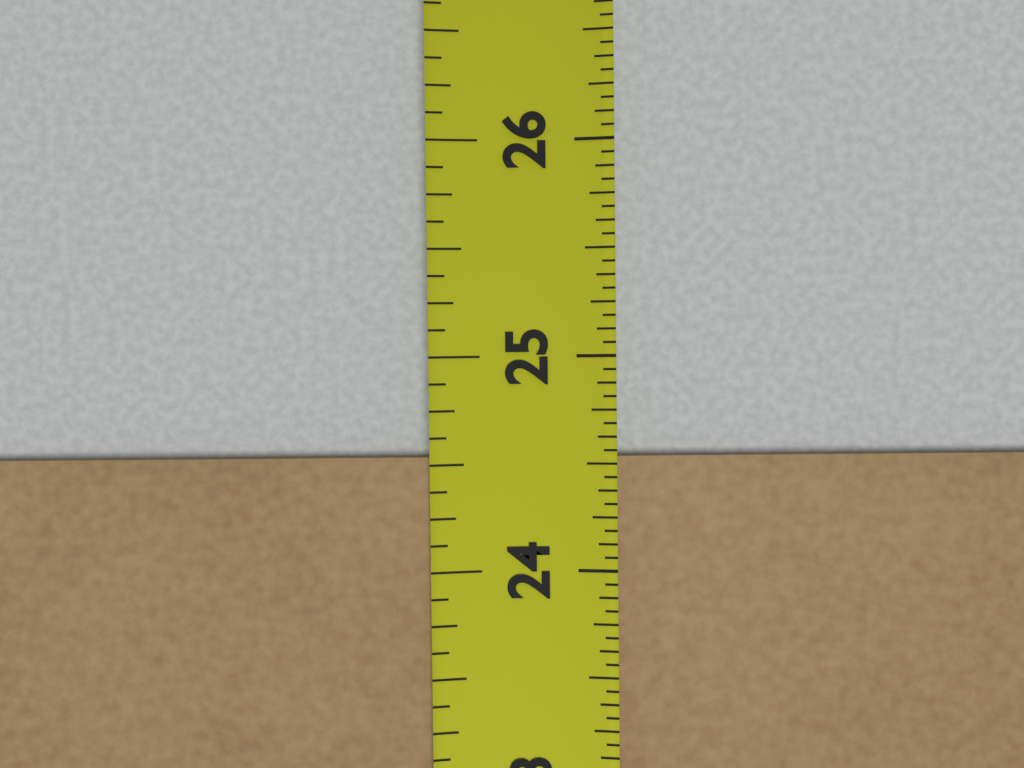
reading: 24.5625 in
